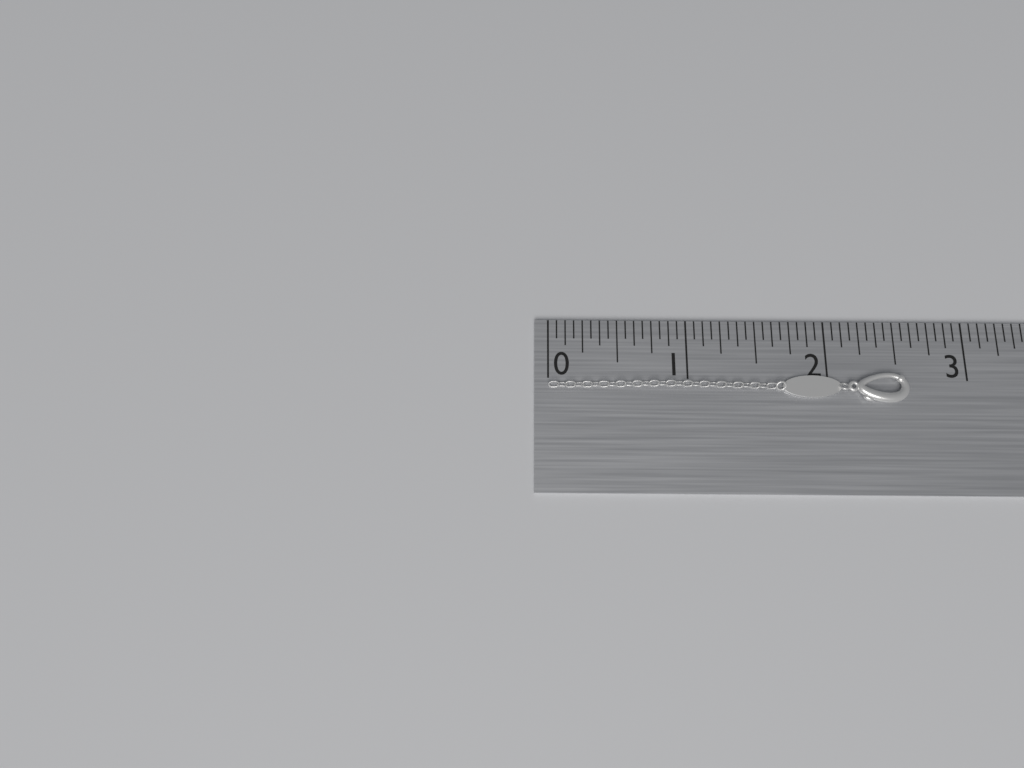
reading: 2.5625 in
